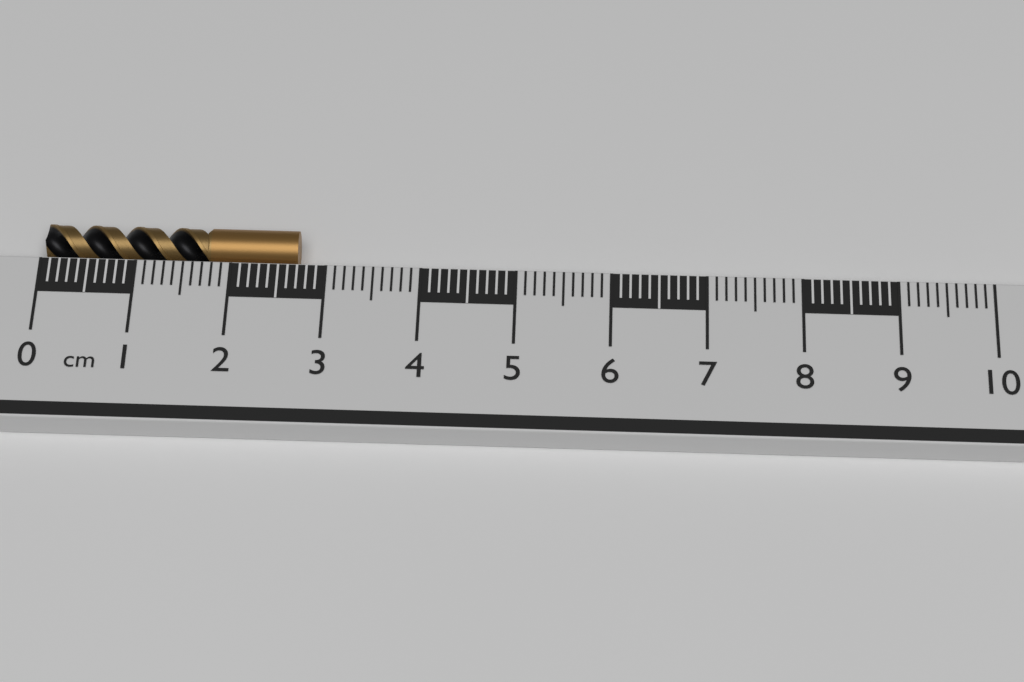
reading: 2.7 cm
